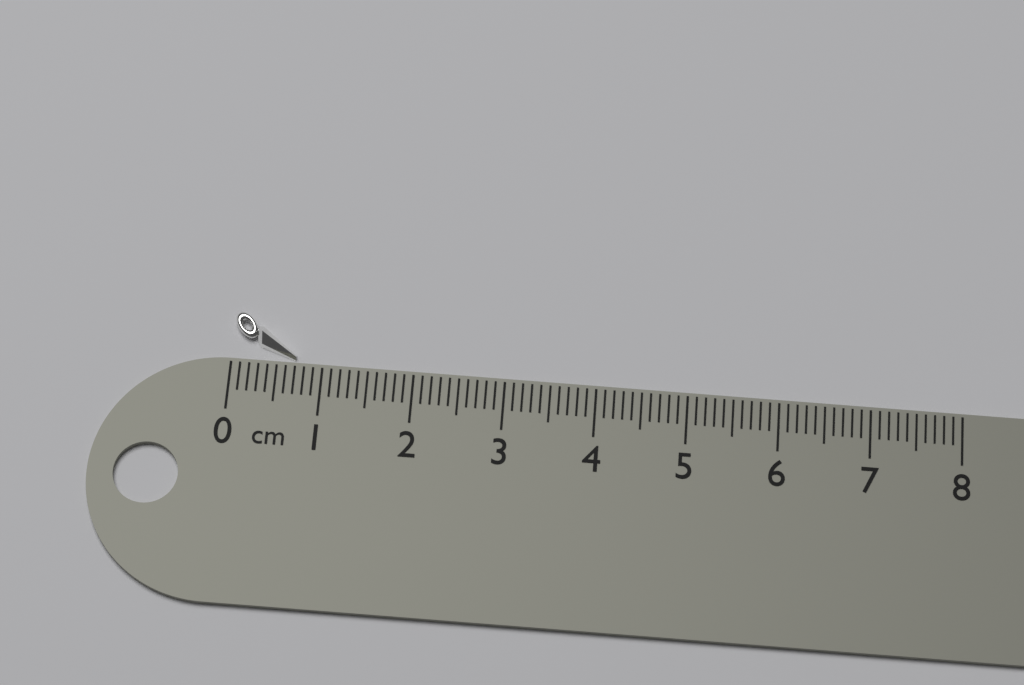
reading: 0.7 cm
